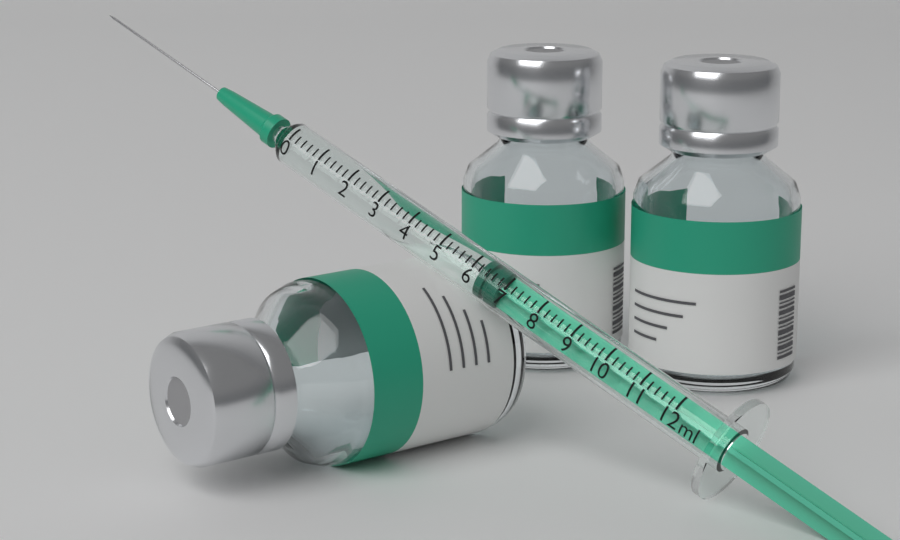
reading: 6.2 ml
